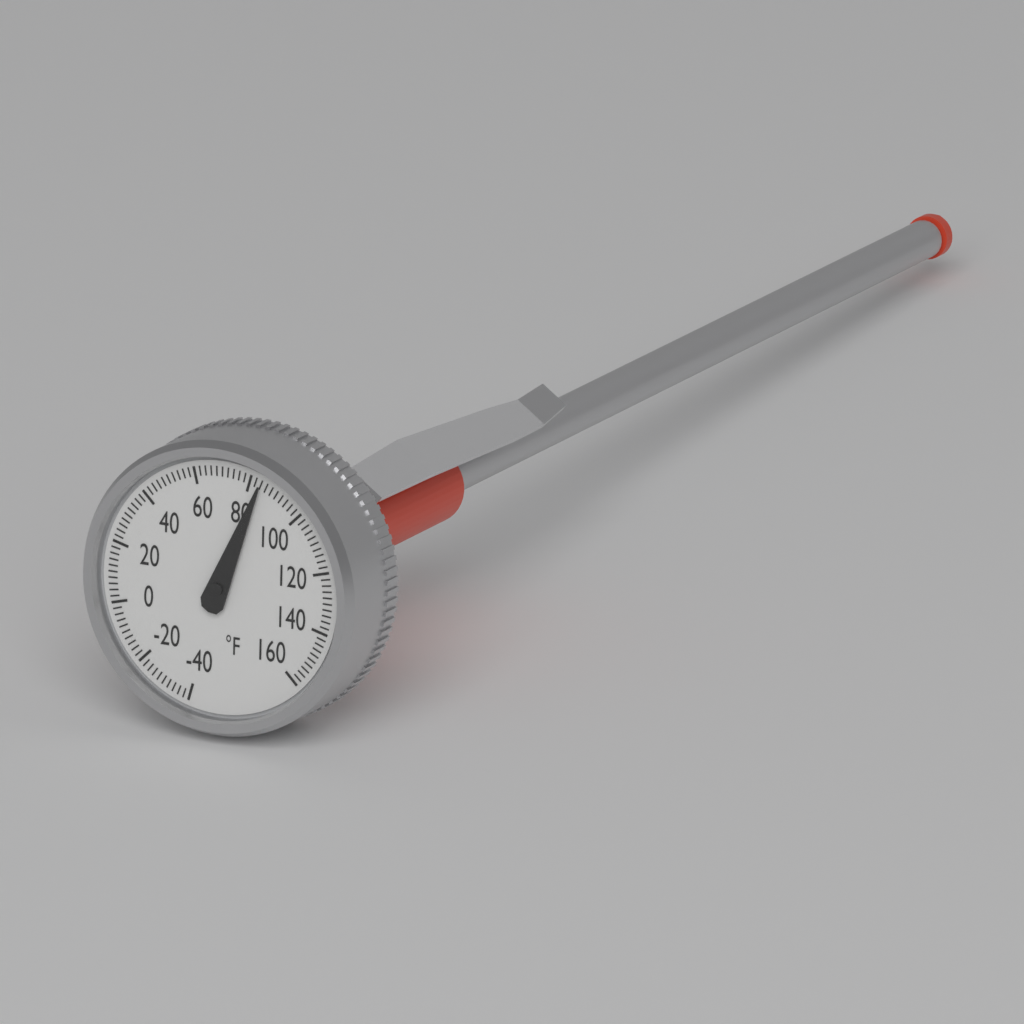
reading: 84 °F
